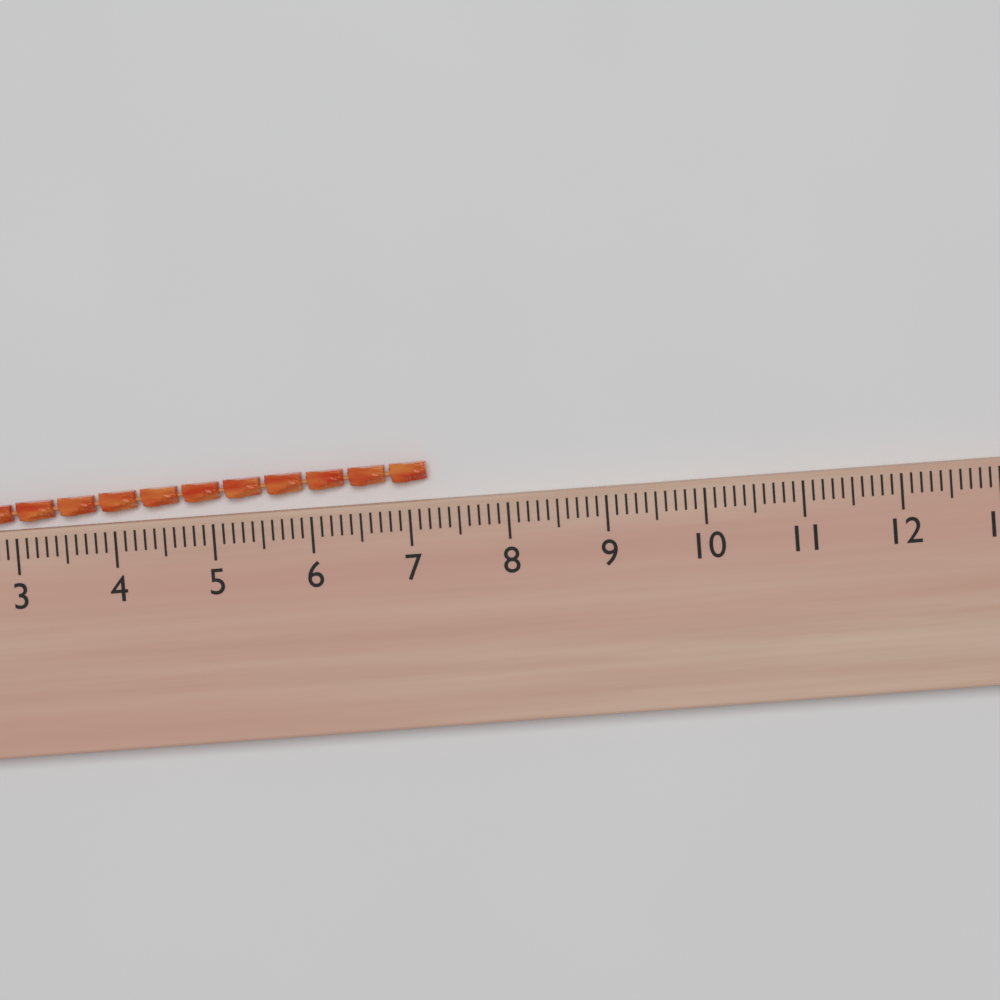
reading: 7.2 (no unit)
